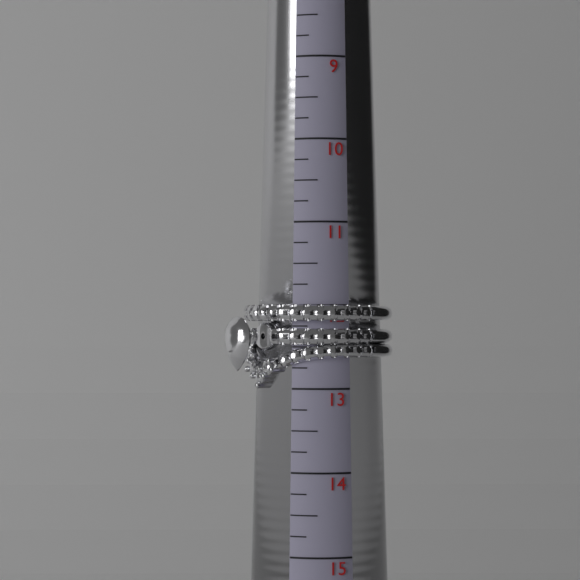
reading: 13.00 (no unit)
